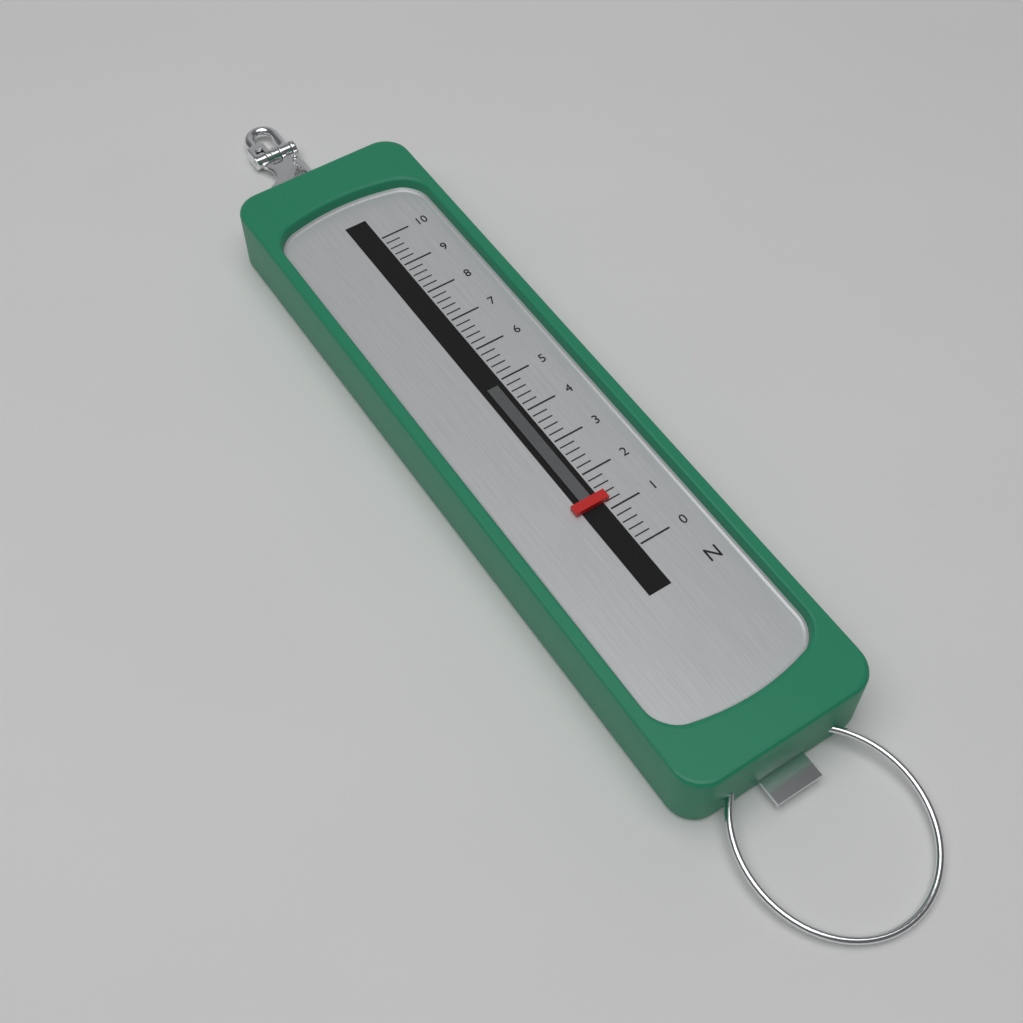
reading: 1.2 N
